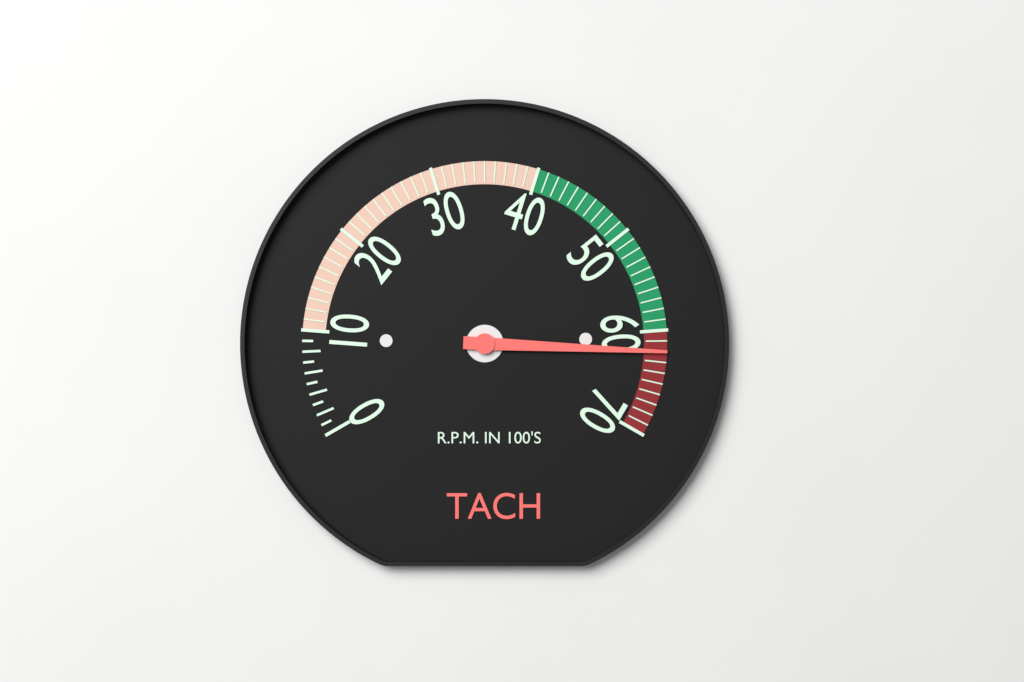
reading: 6200 RPM
